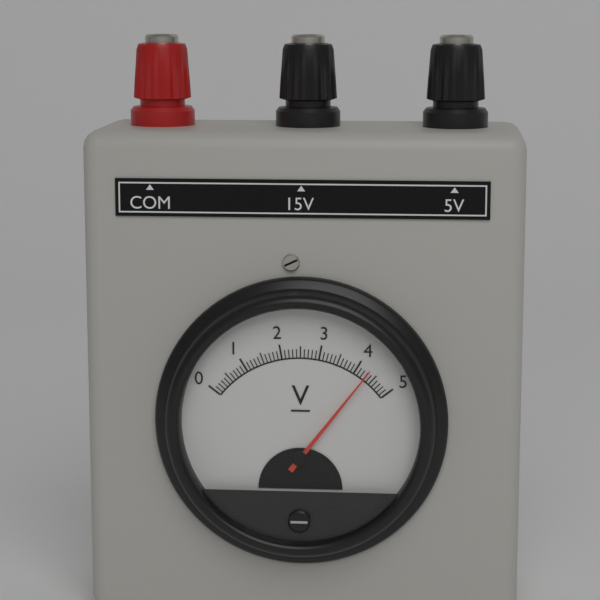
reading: 4.3 V
